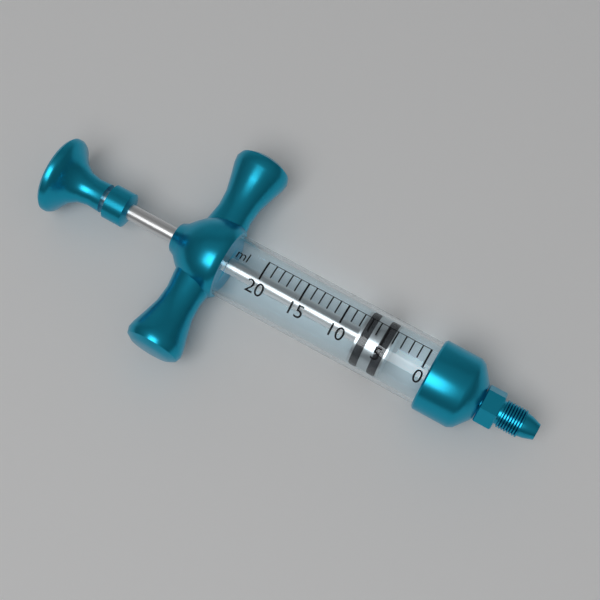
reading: 4 ml
